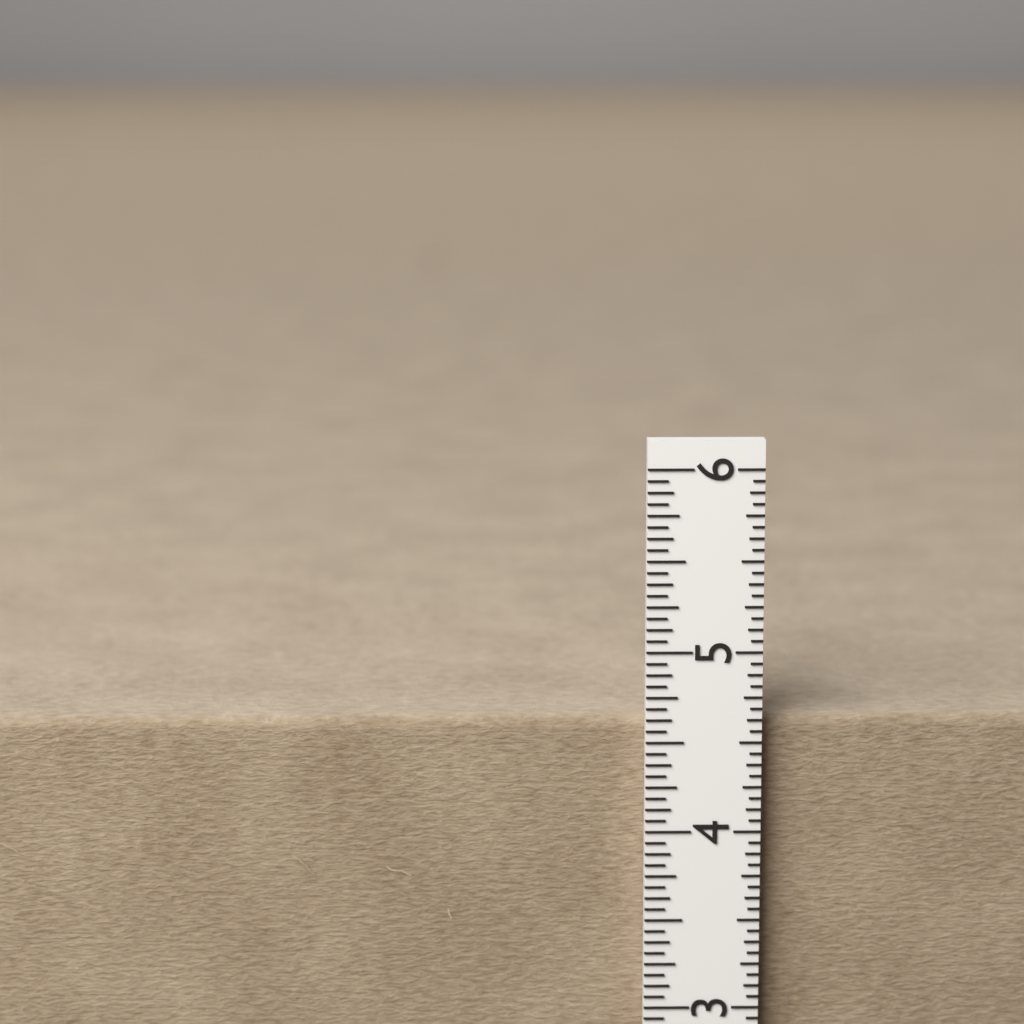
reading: 4.6250 in
